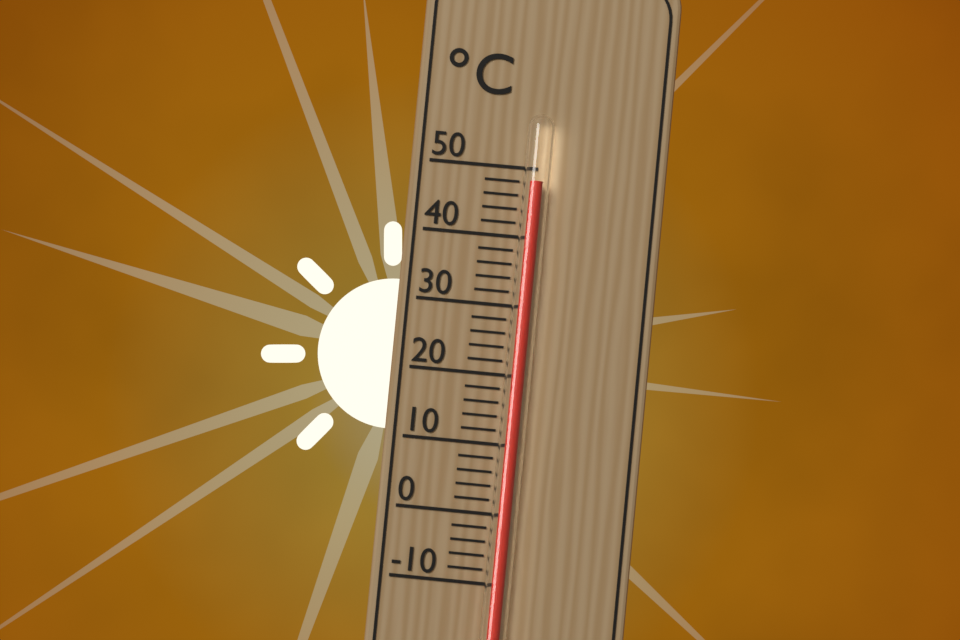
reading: 48 °C
